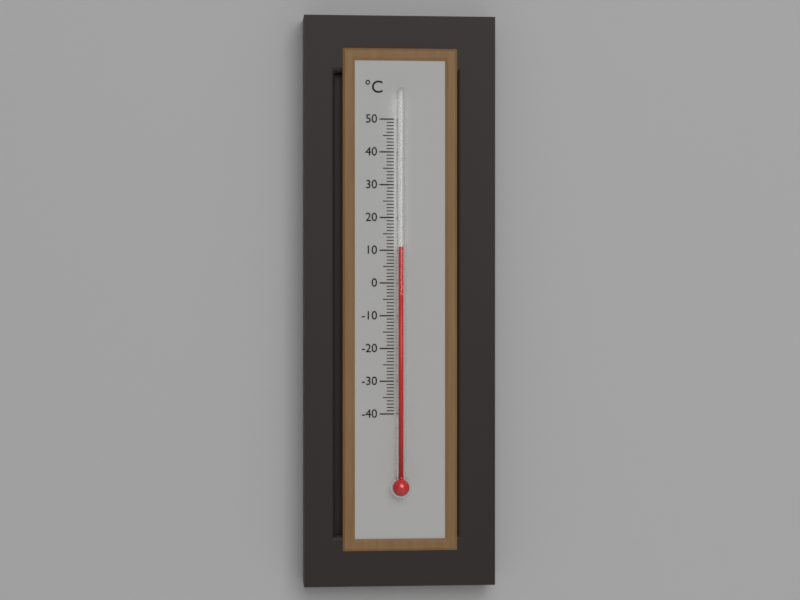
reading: 11 °C
